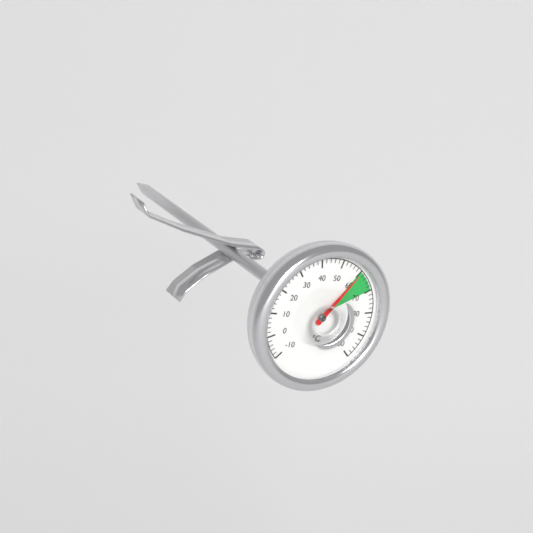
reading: 60 °C
